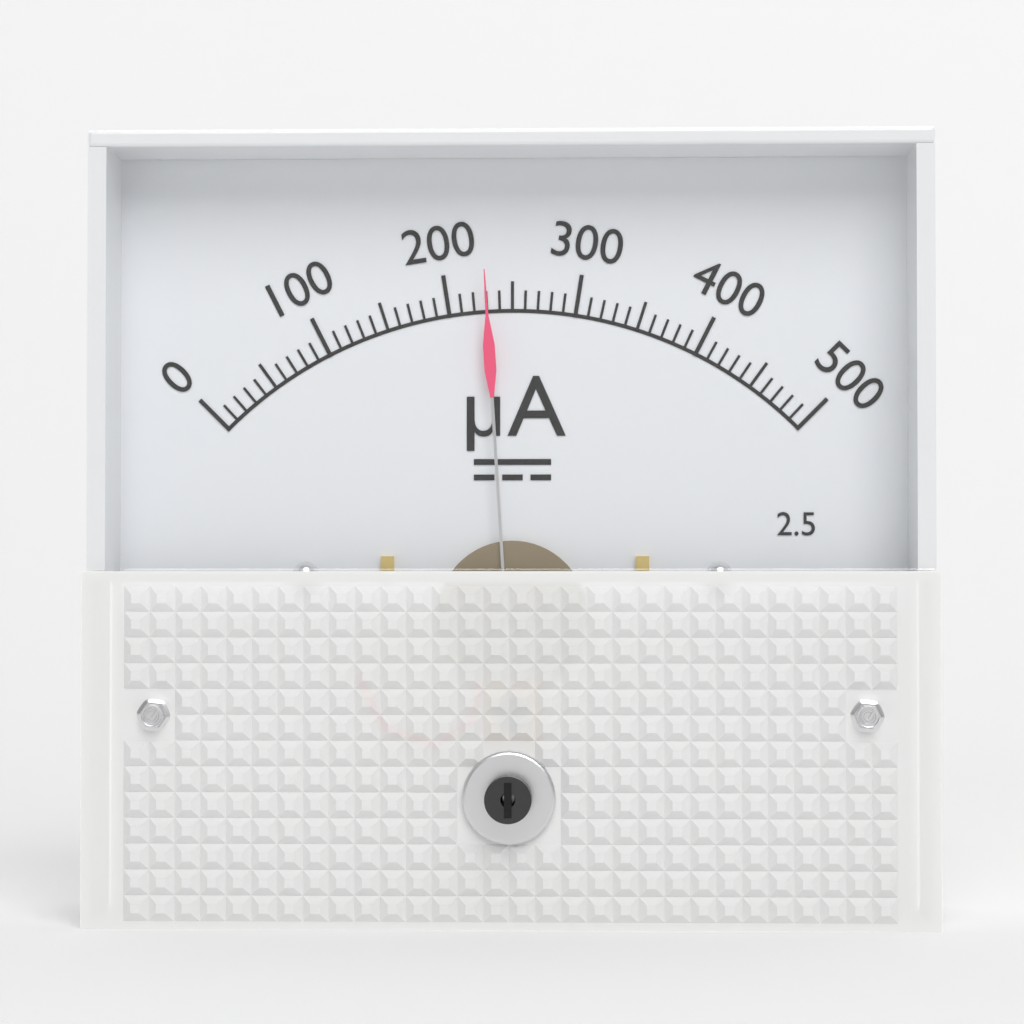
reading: 230 µA
